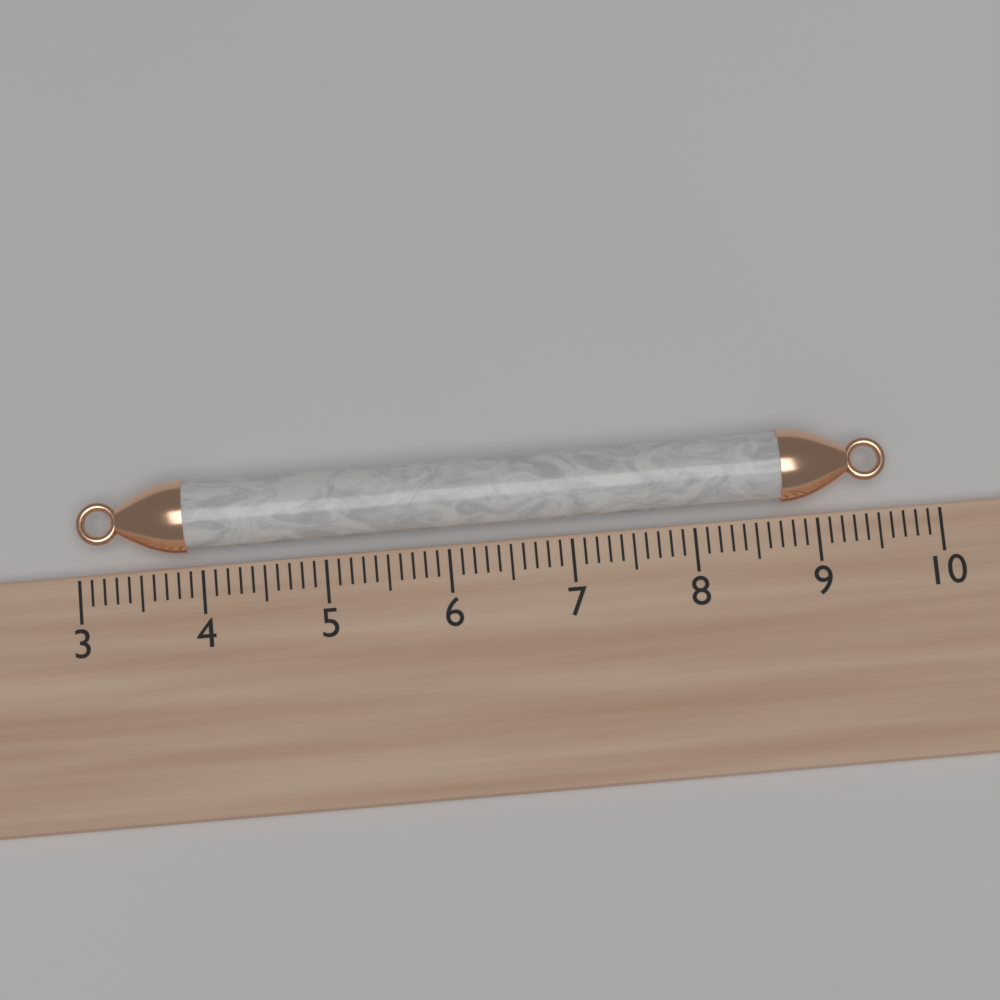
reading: 9.6 (no unit)
